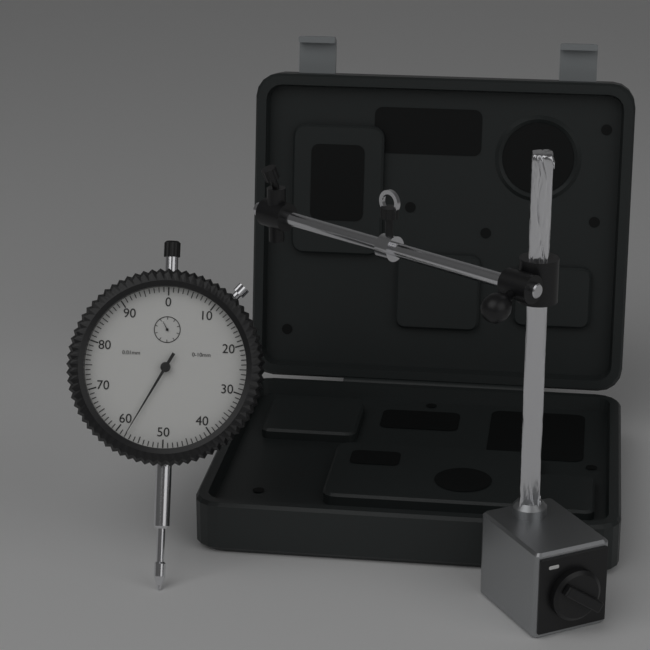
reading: 0.58 mm
